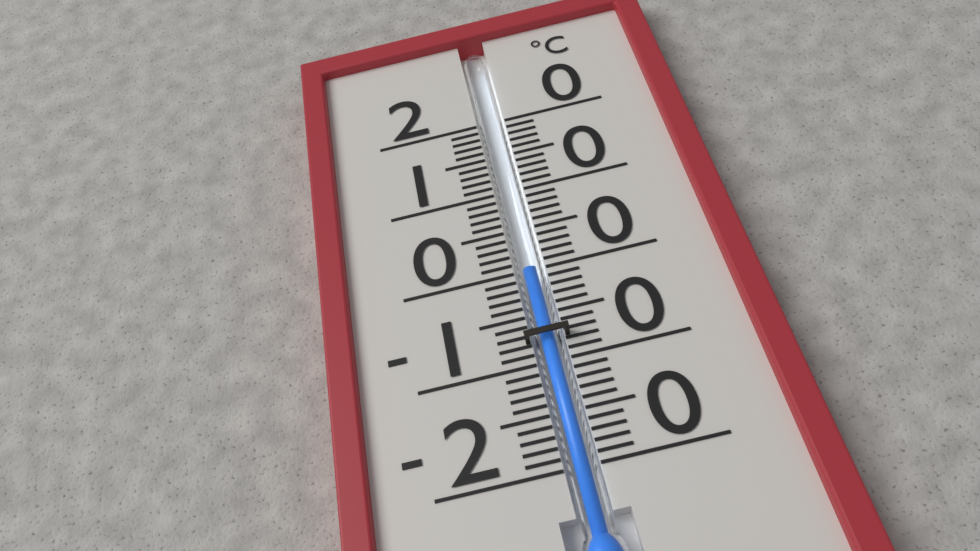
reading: 0 °C
